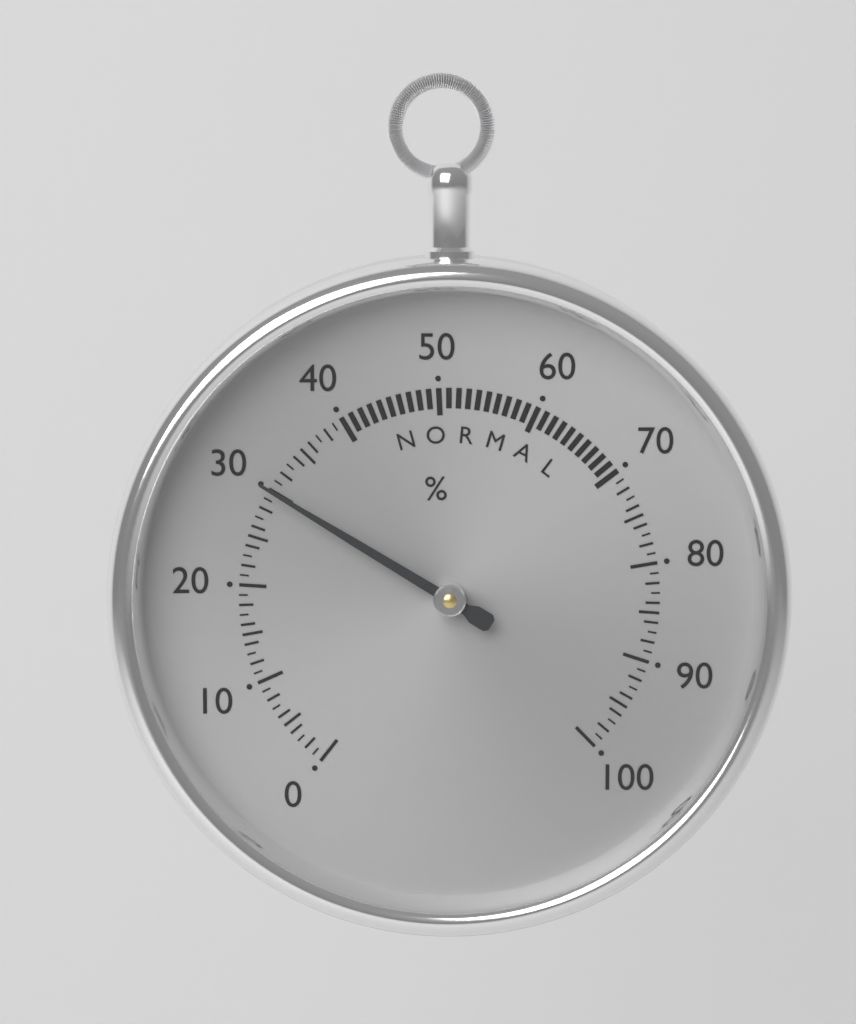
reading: 30 %
